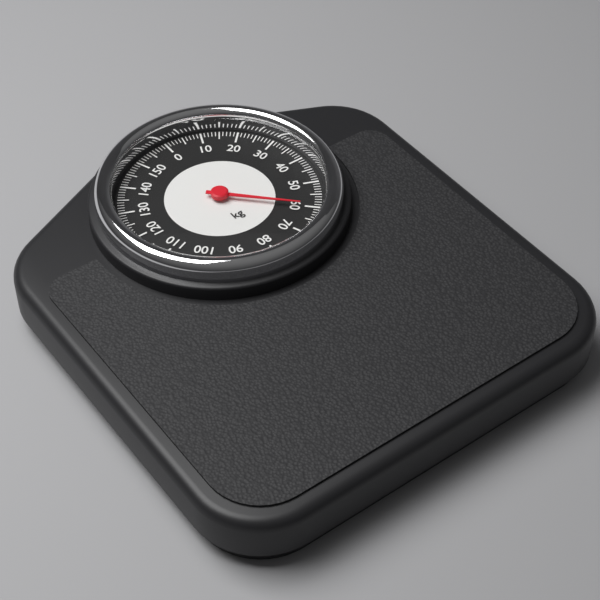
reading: 60 kg
